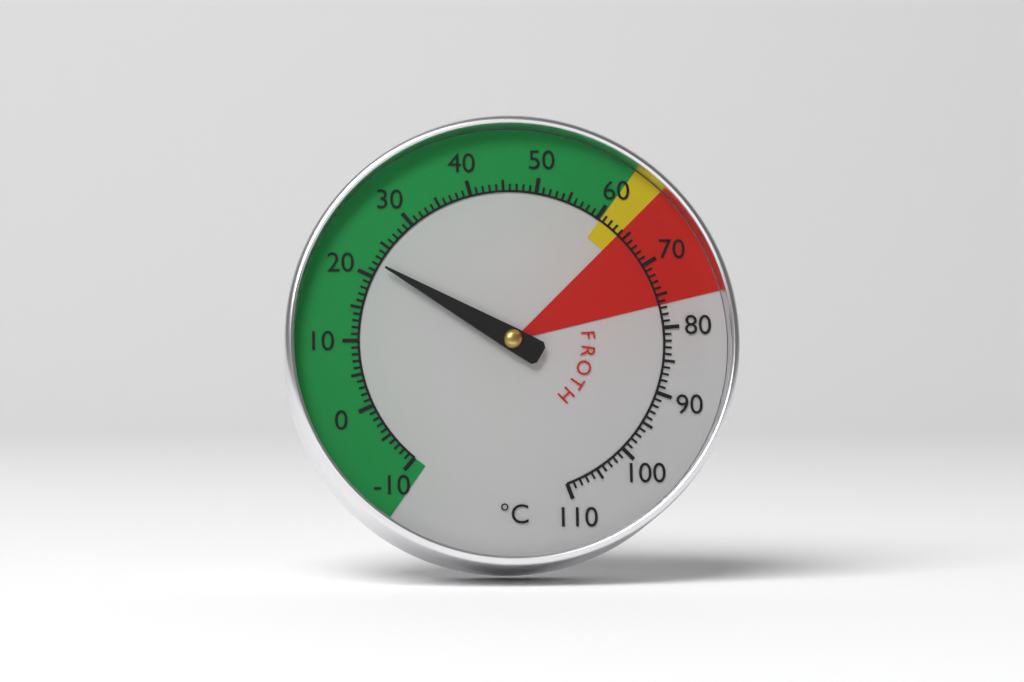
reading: 22 °C
